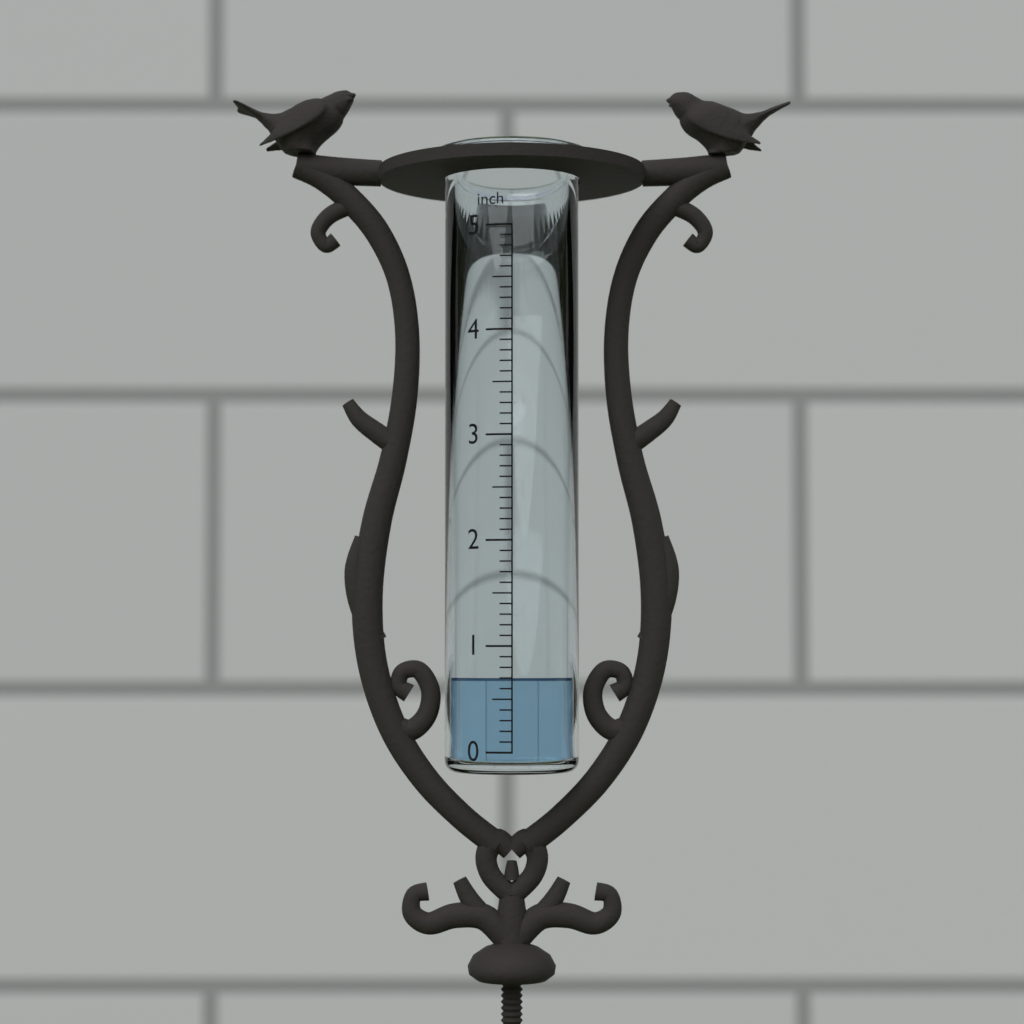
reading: 0.7 inch
